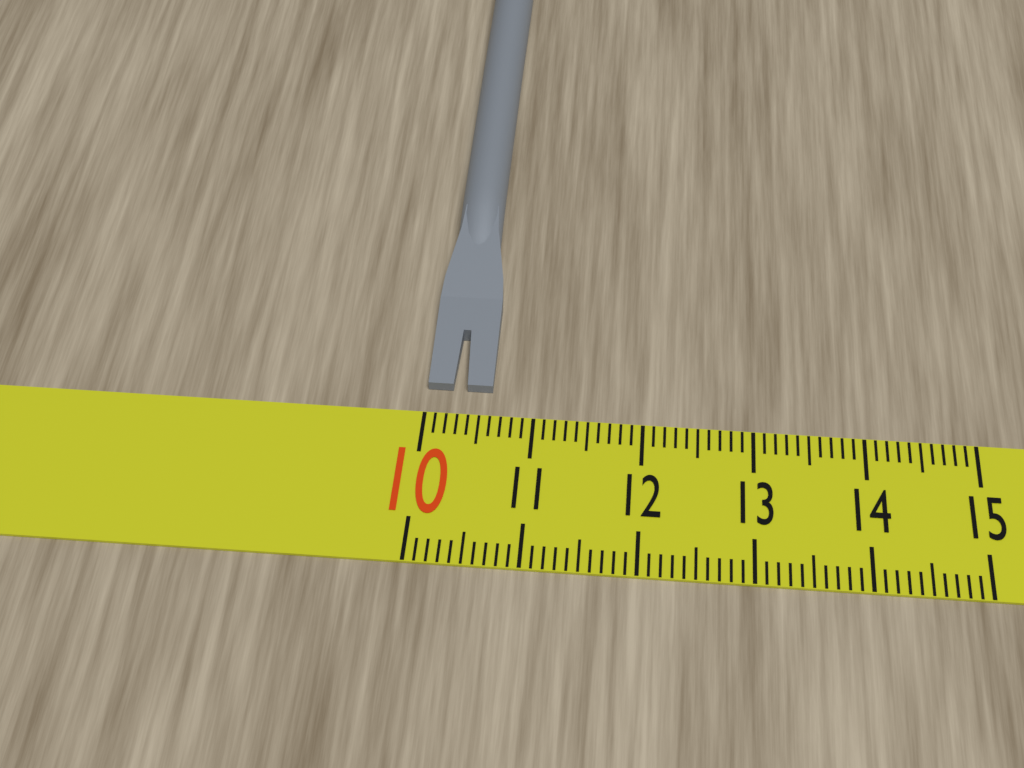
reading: 10.6 (no unit)
